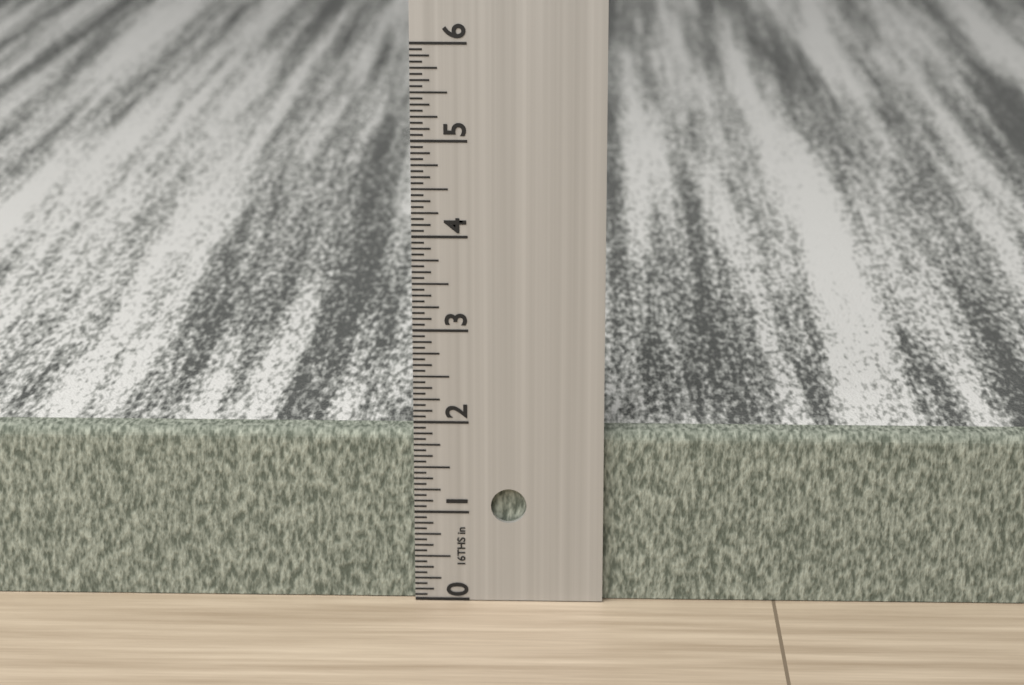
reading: 1.8750 in
